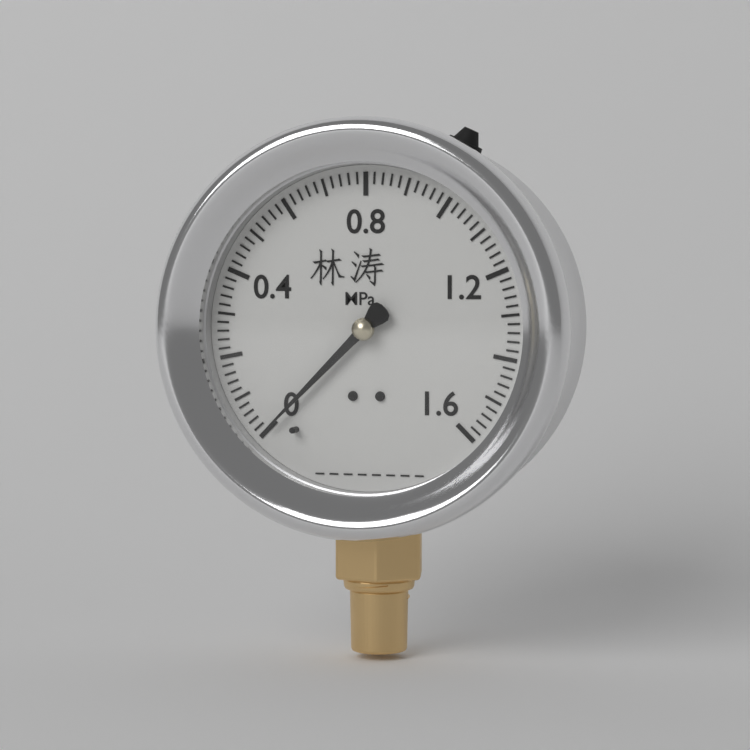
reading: 0.00 MPa
